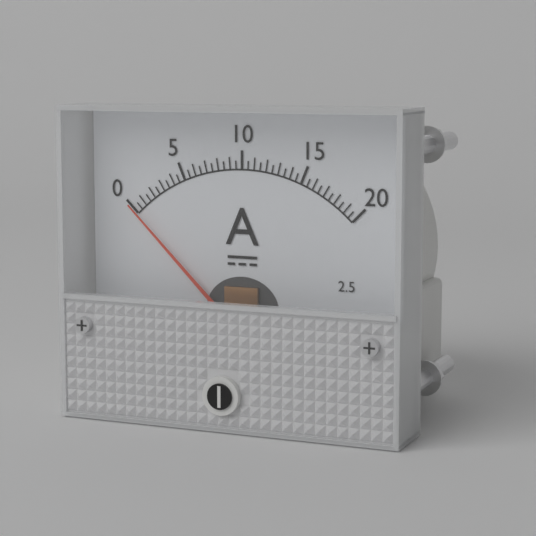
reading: 0.0 A
